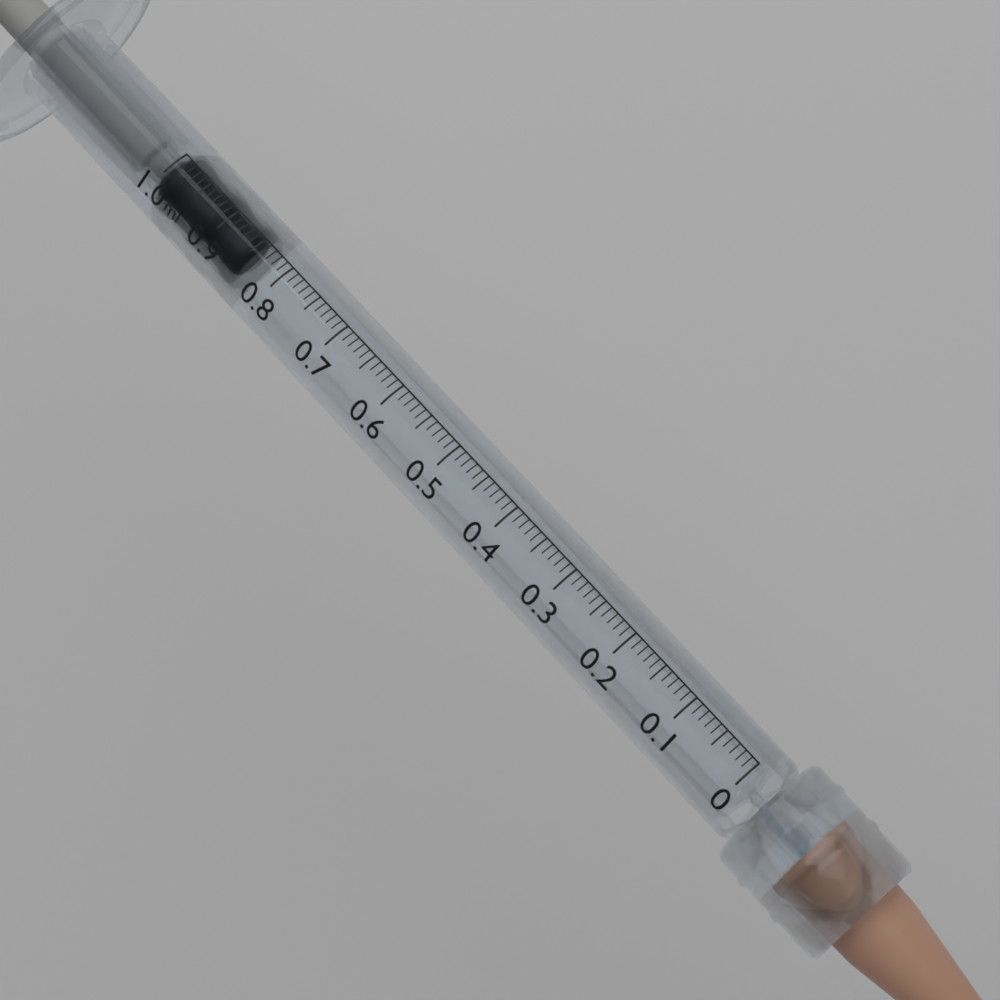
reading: 0.85 ml
